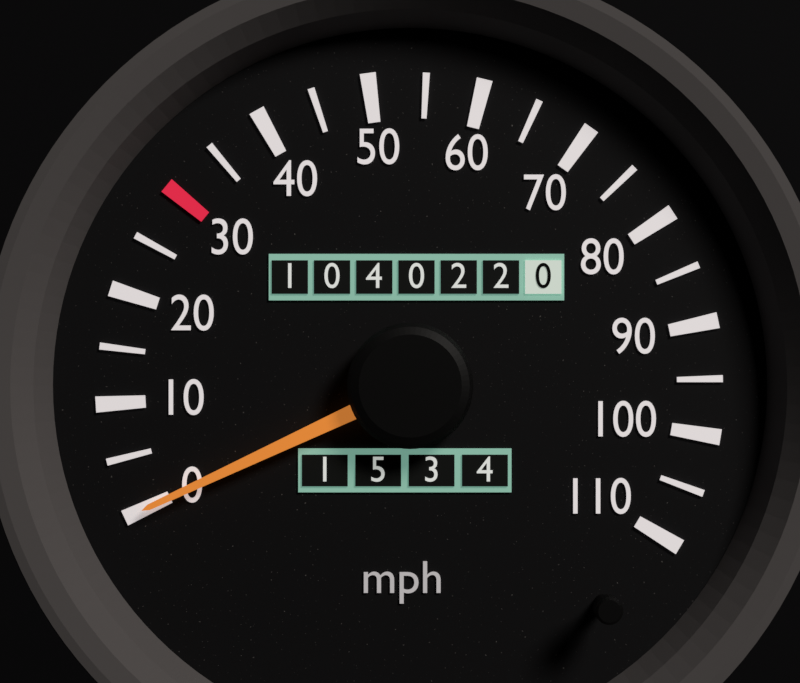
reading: 0 mph
